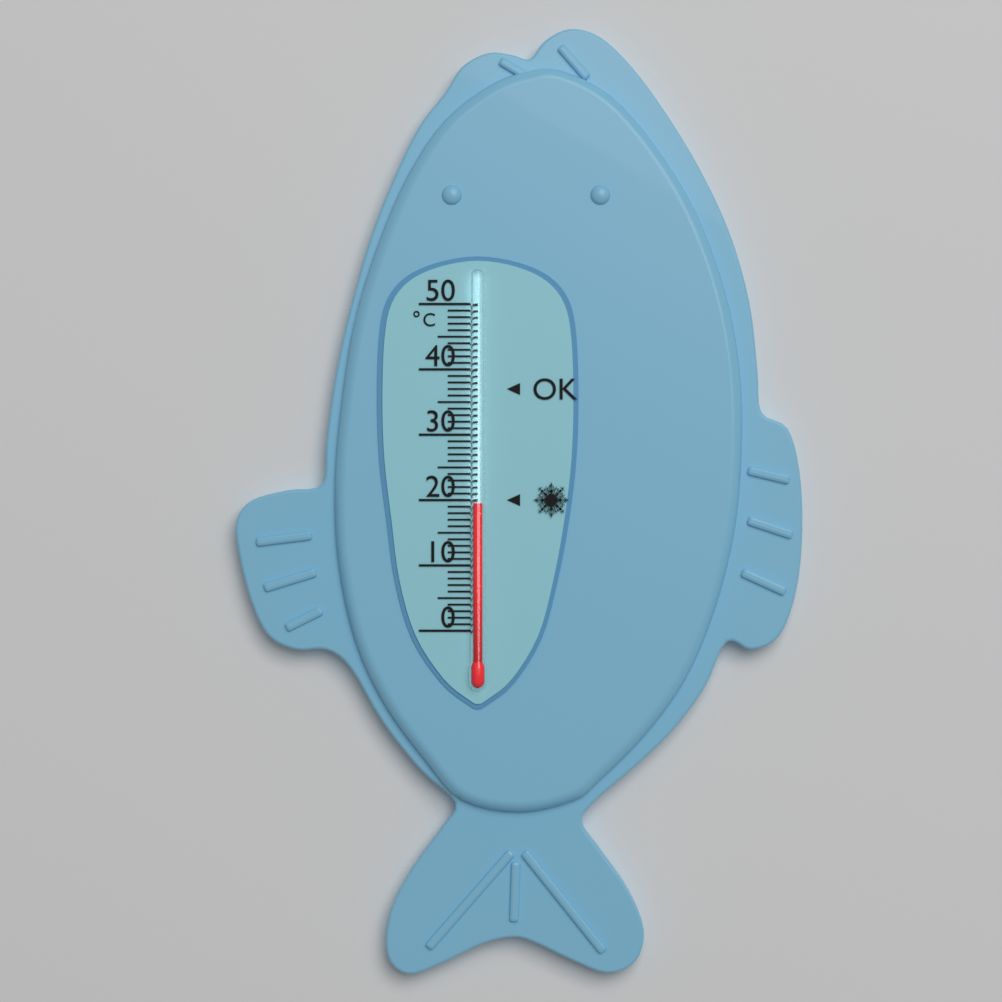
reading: 19.5 °C
